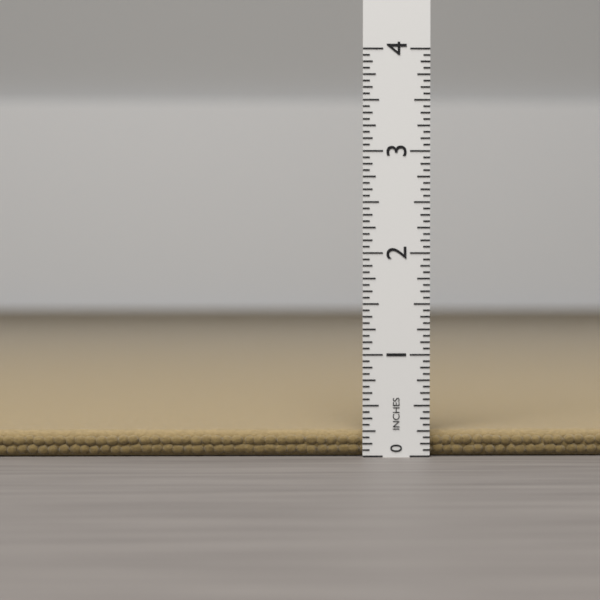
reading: 0.2500 in
